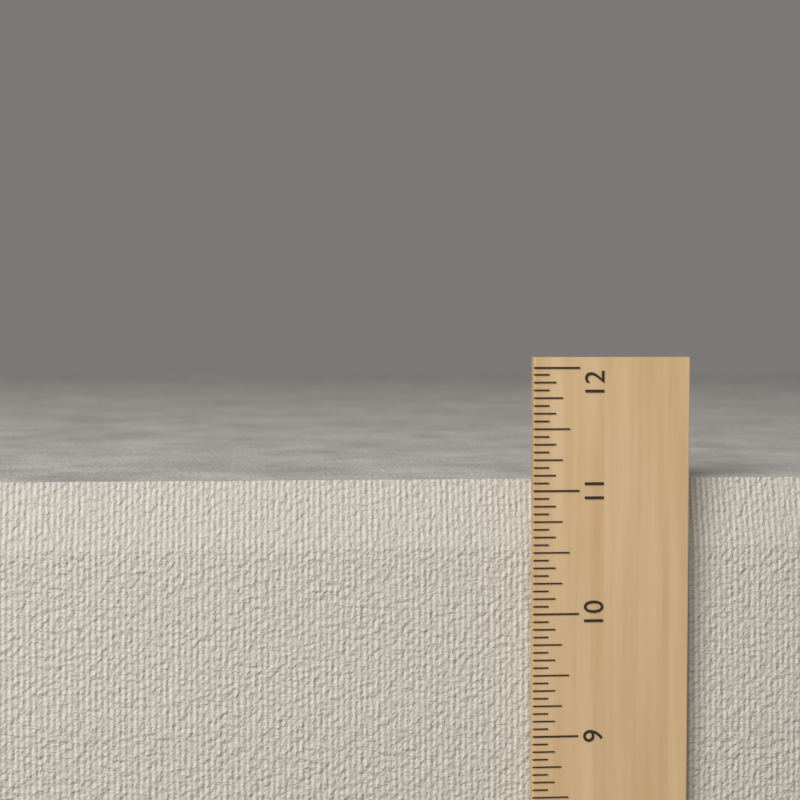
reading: 11.0625 in
